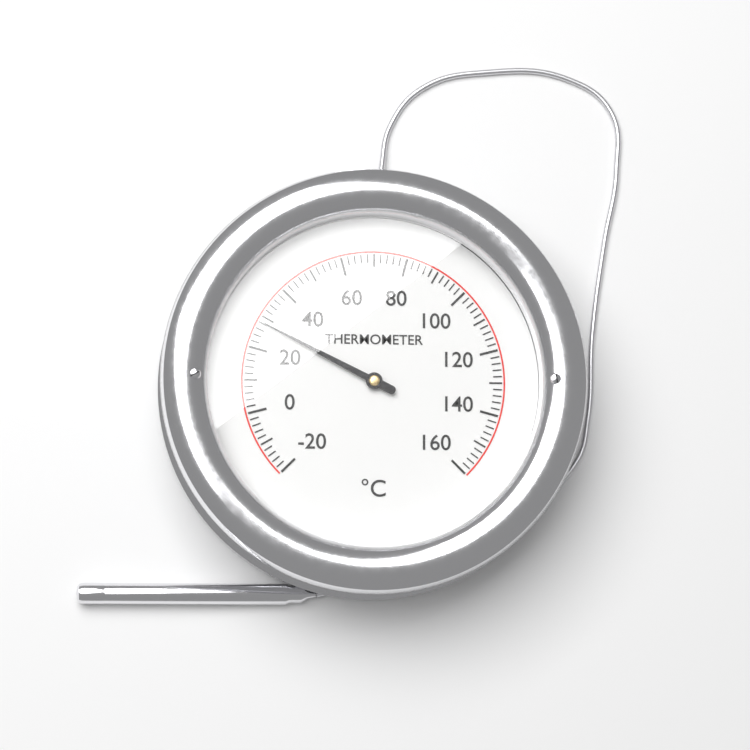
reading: 28 °C
